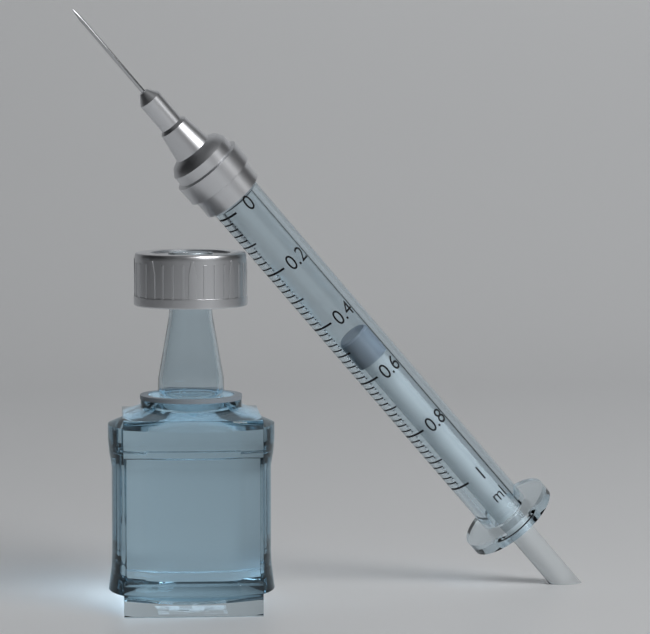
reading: 0.48 ml
